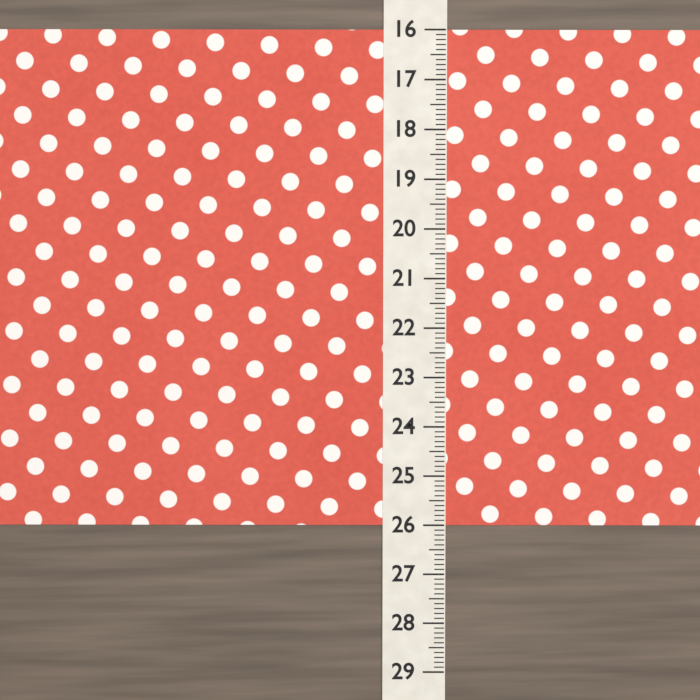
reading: 26.0 (no unit)
